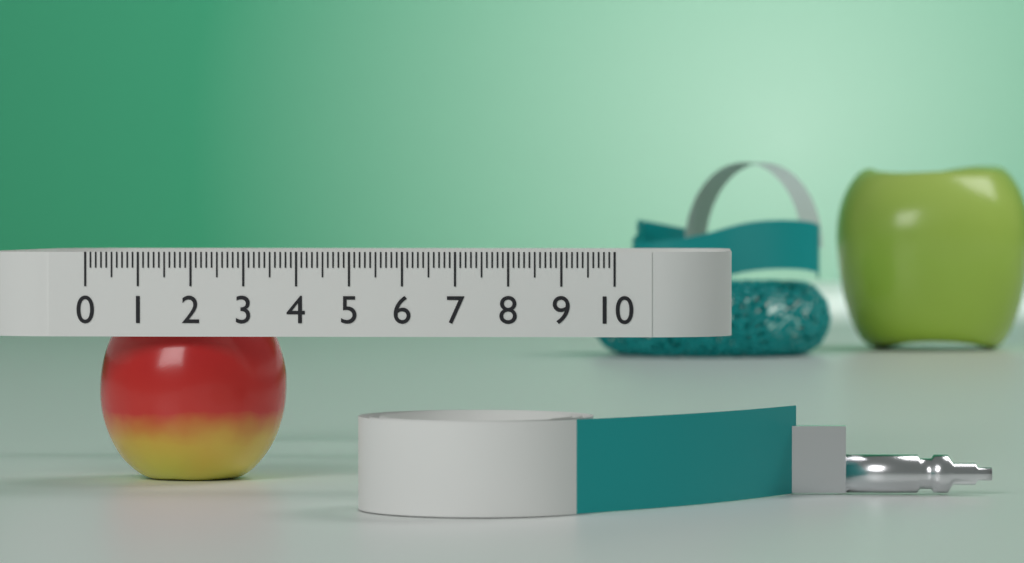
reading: 3.6 (no unit)
